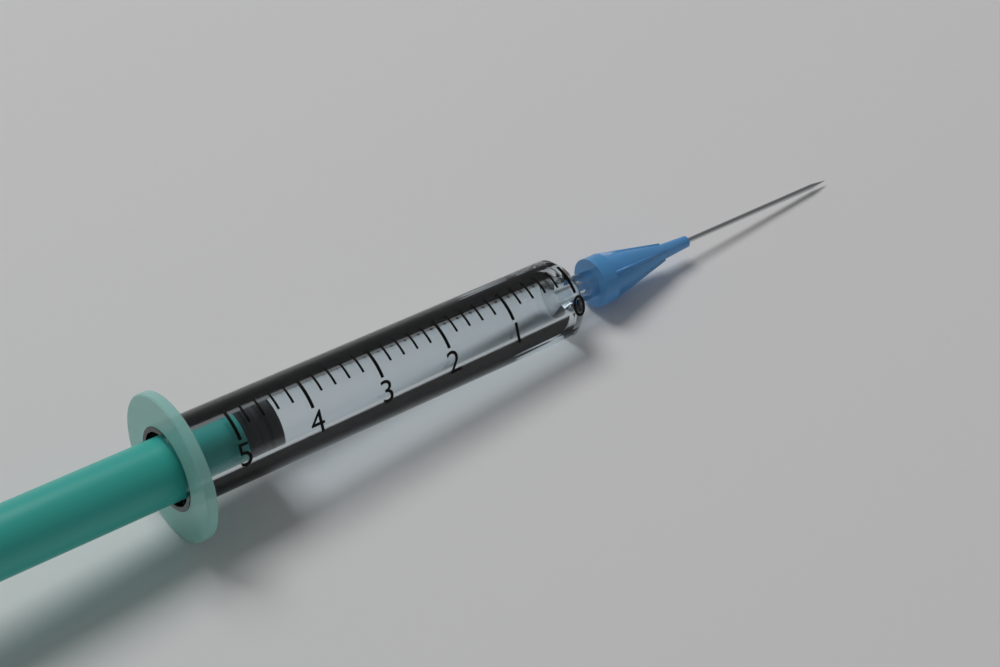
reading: 4.4 (no unit)
